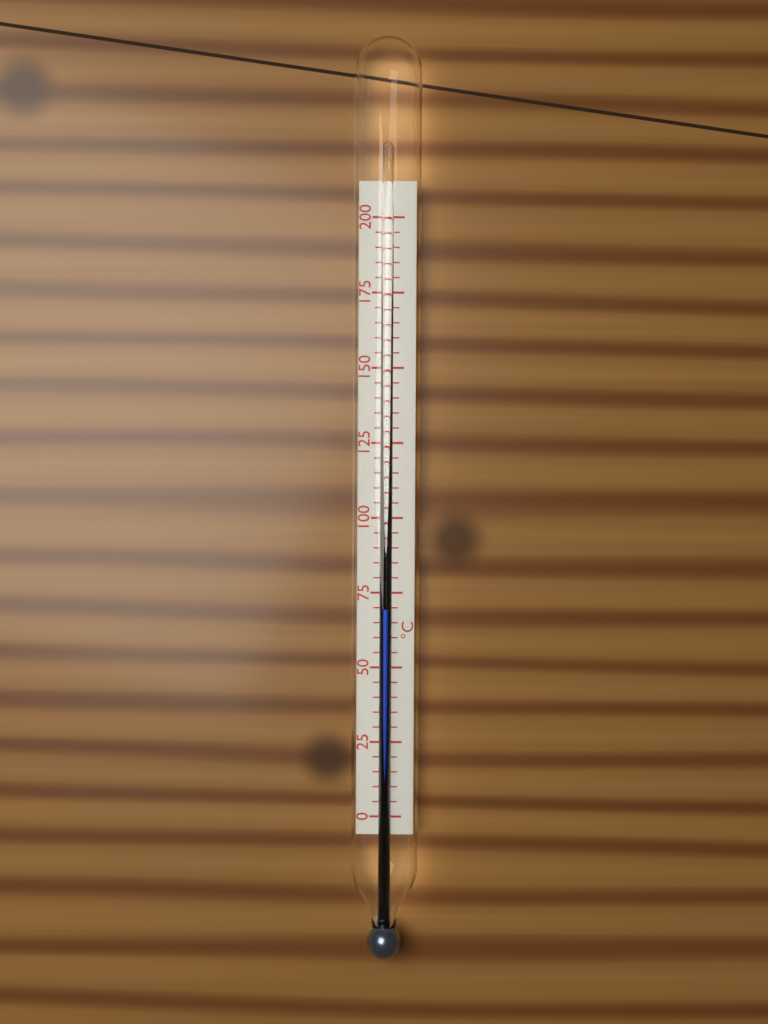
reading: 70 °C
